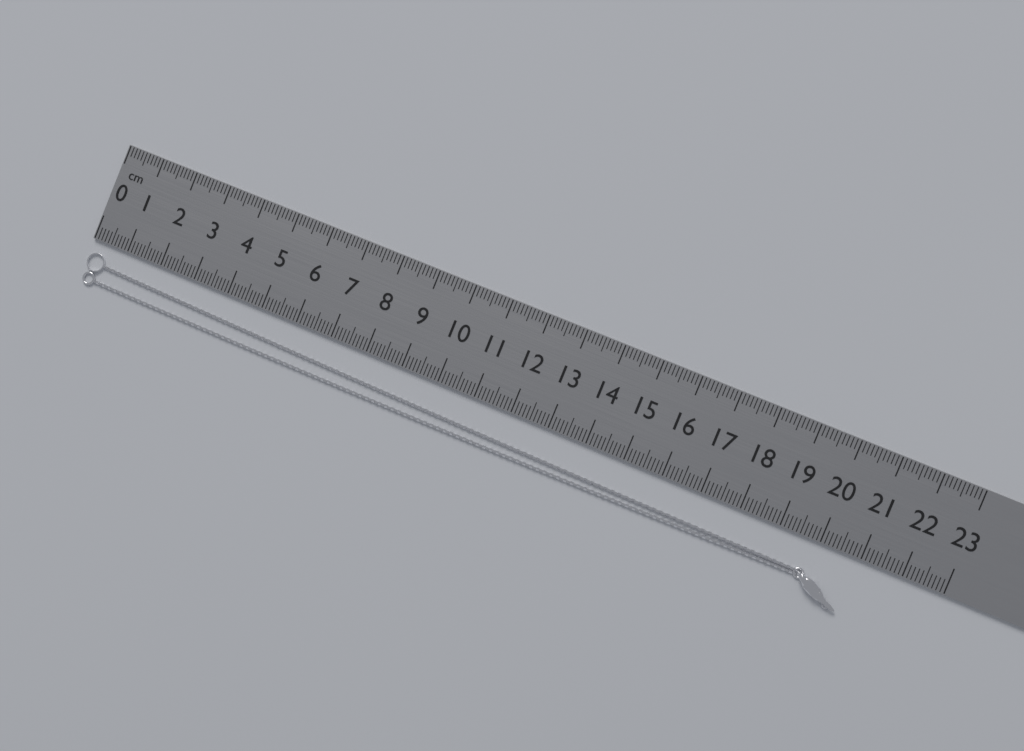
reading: 20.9 cm
